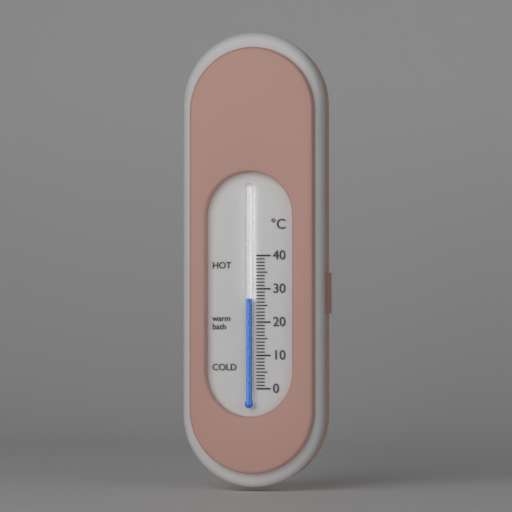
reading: 27 °C
